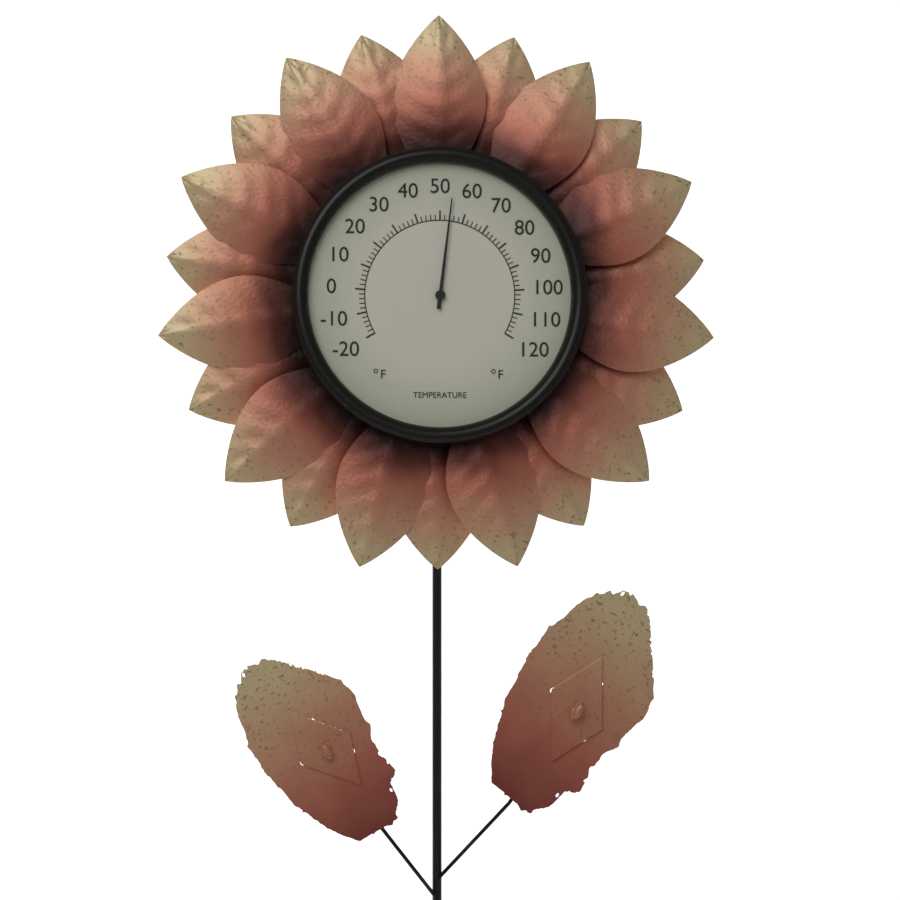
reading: 54 °F
